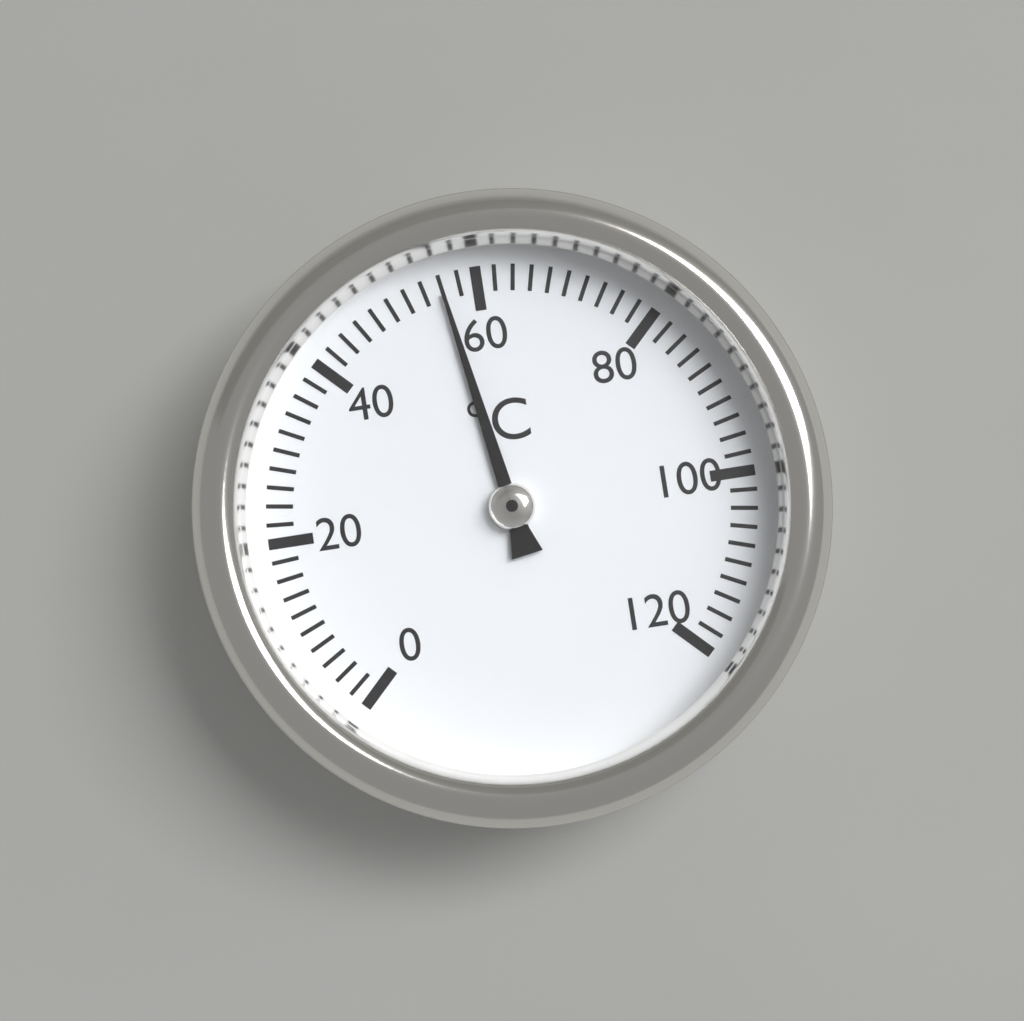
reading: 56 °C
